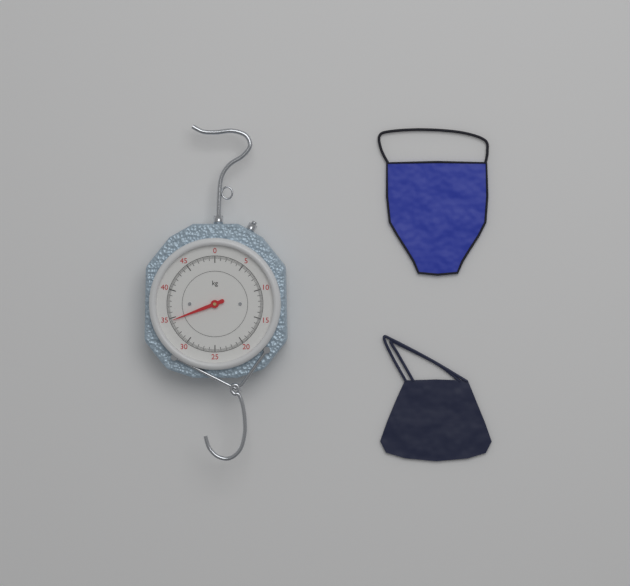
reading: 34.6 kg
